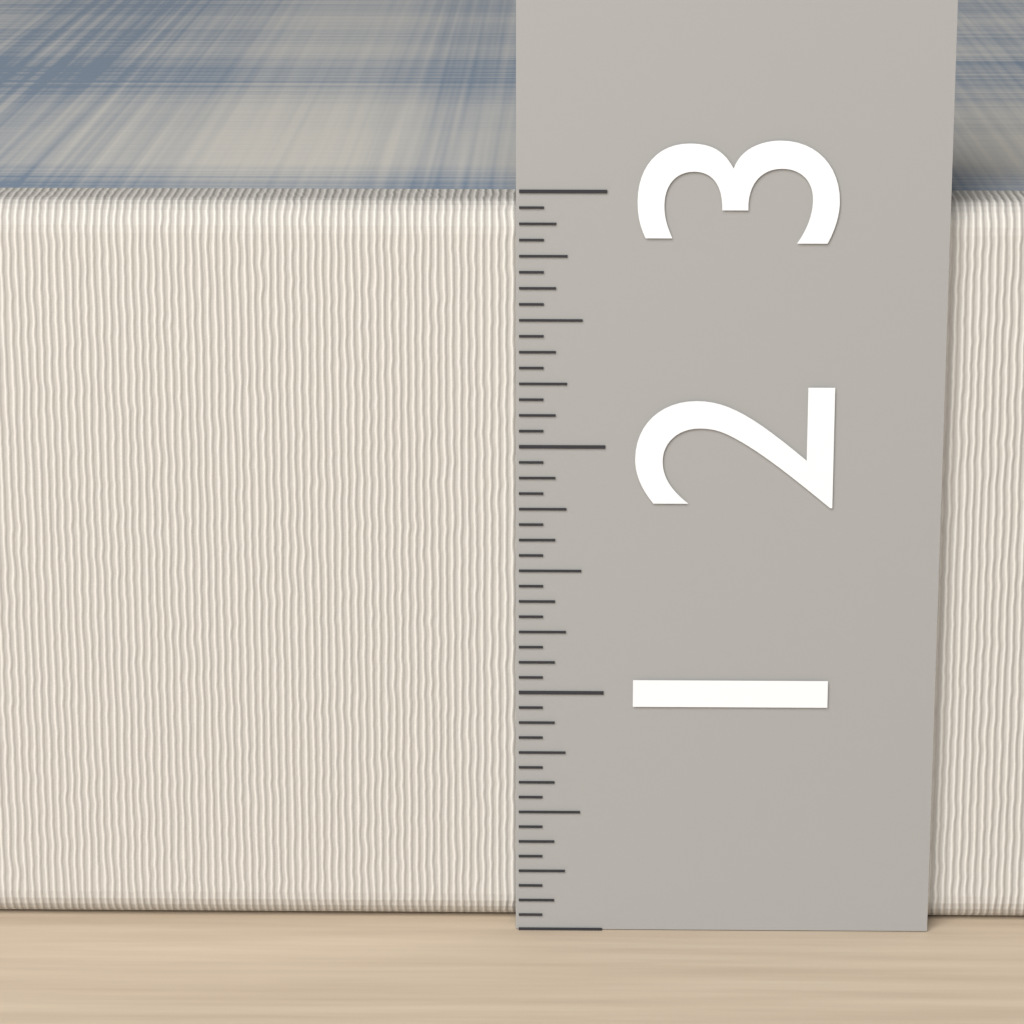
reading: 2.9375 (no unit)
